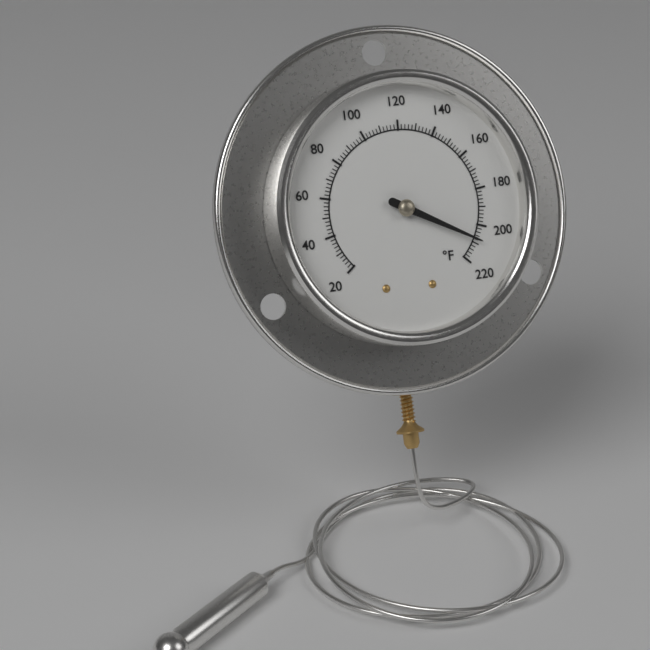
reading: 208 °F
